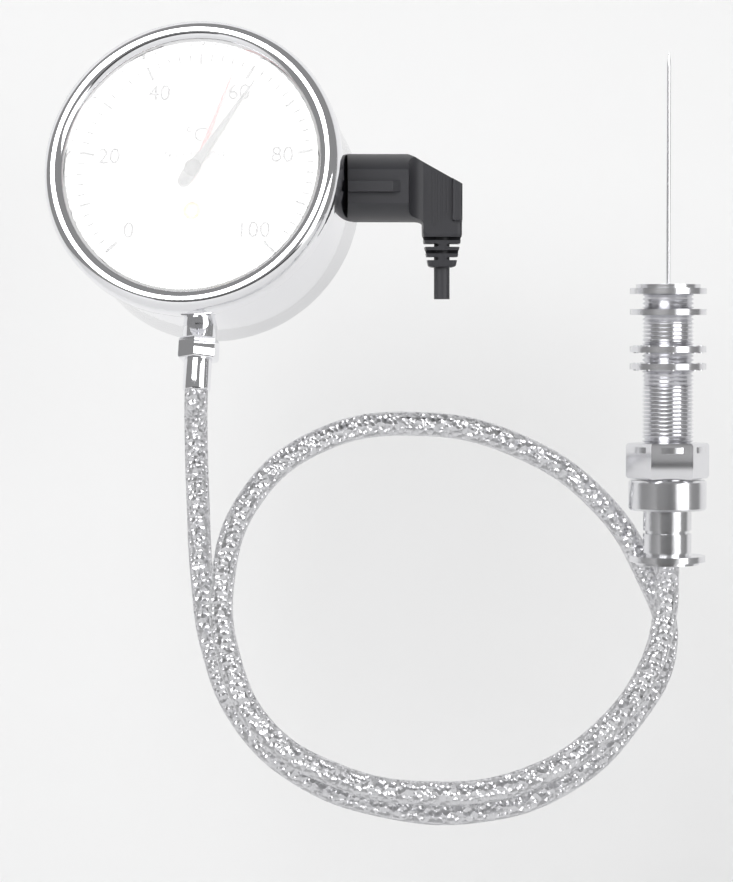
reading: 62 °C
